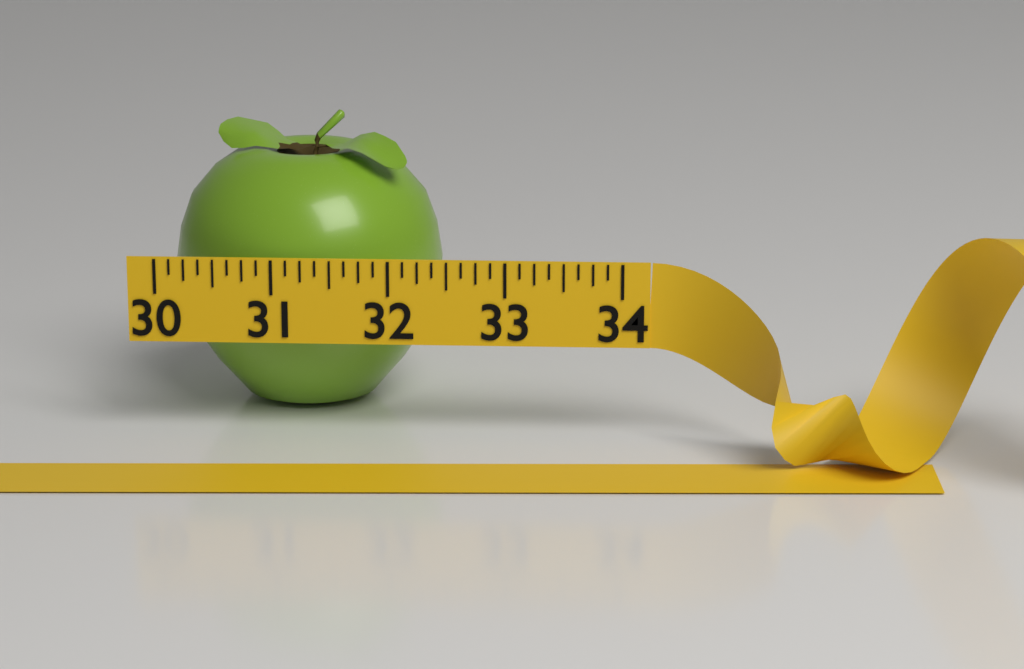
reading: 32.375 (no unit)
